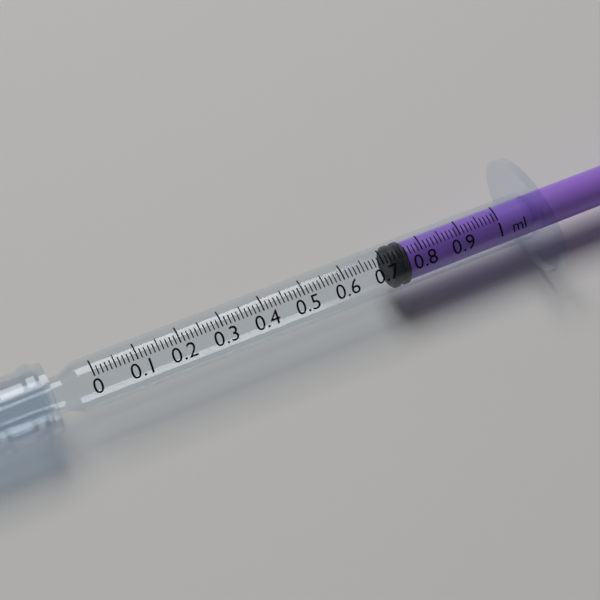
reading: 0.72 ml
